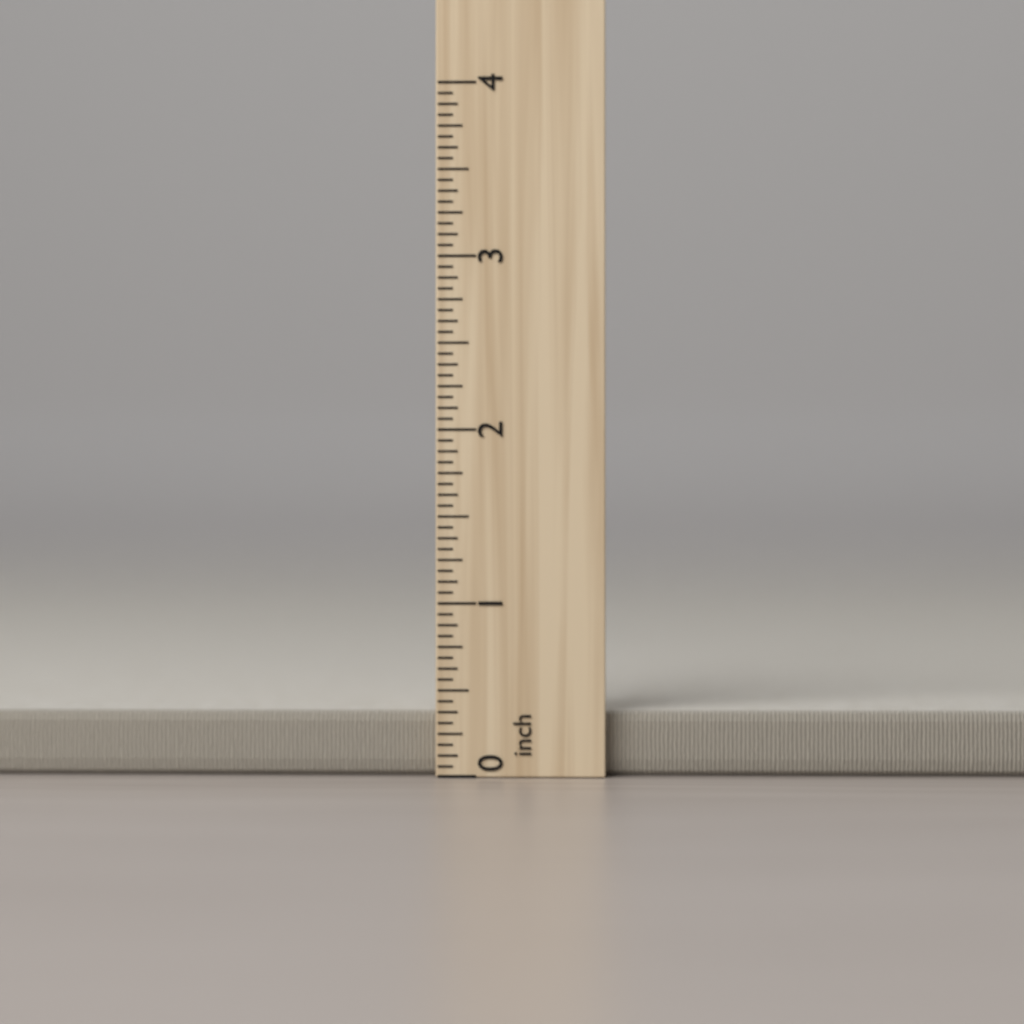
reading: 0.3750 inch
